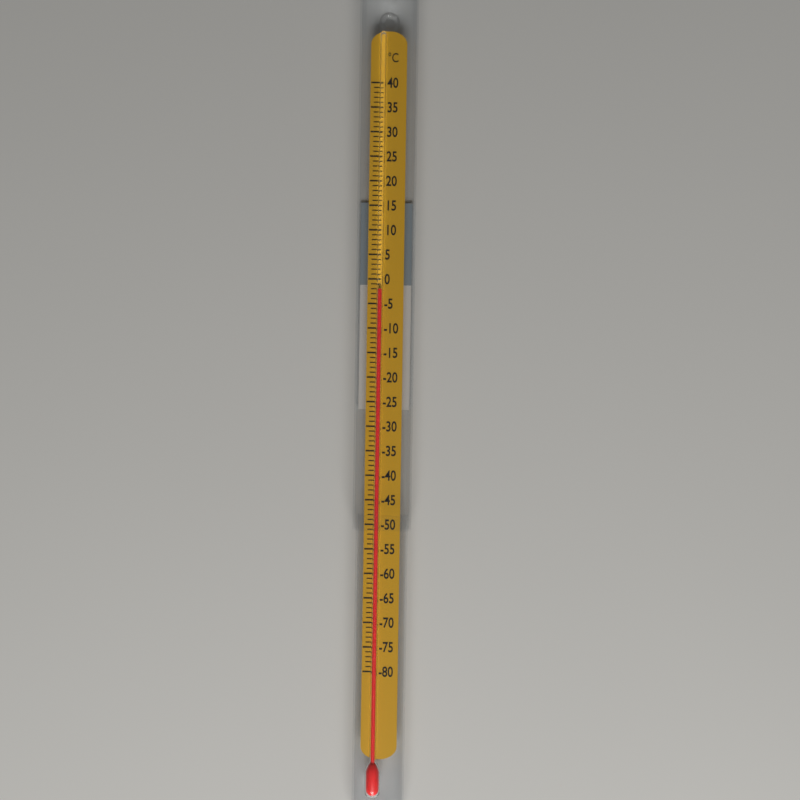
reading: -2 °C
